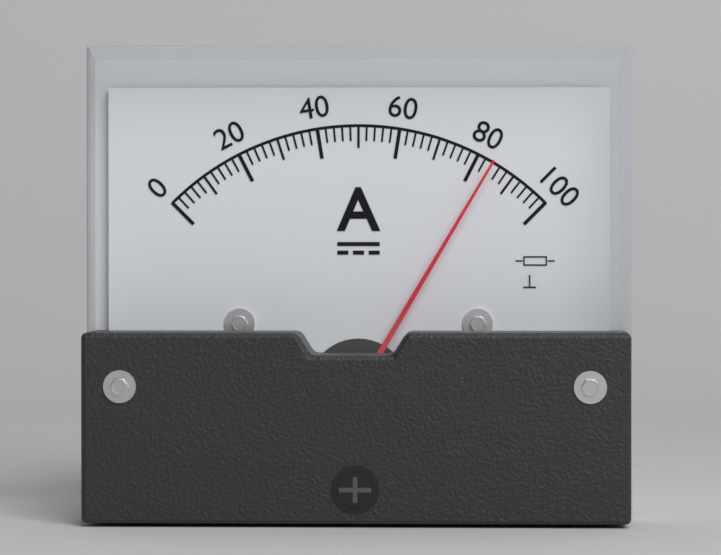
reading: 84 A
